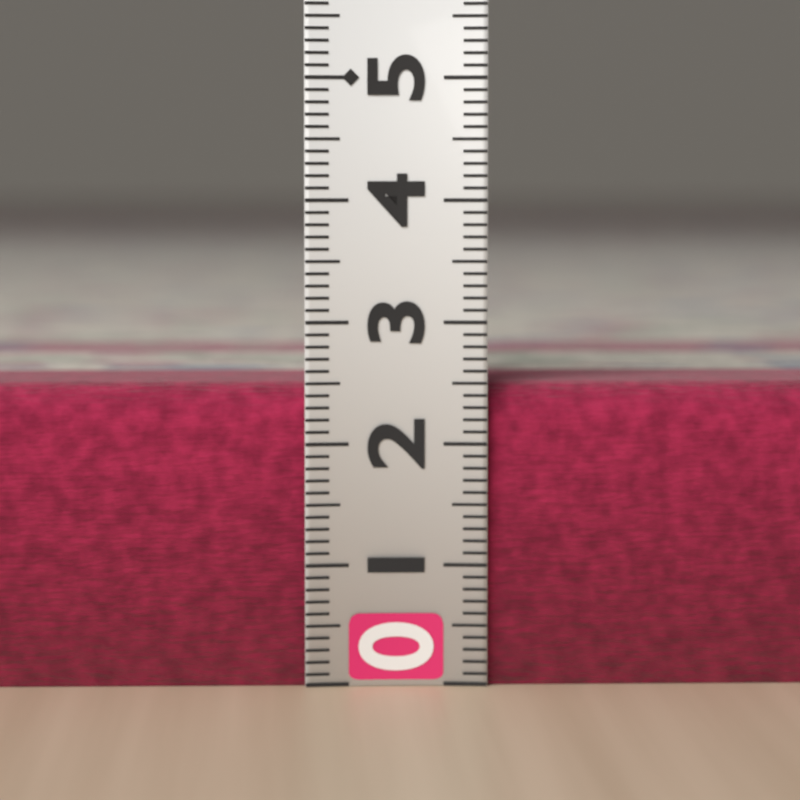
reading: 2.5 (no unit)
